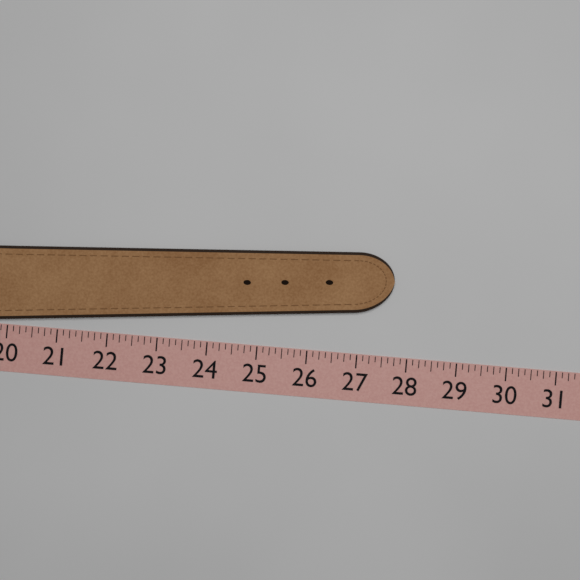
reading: 27.625 (no unit)
